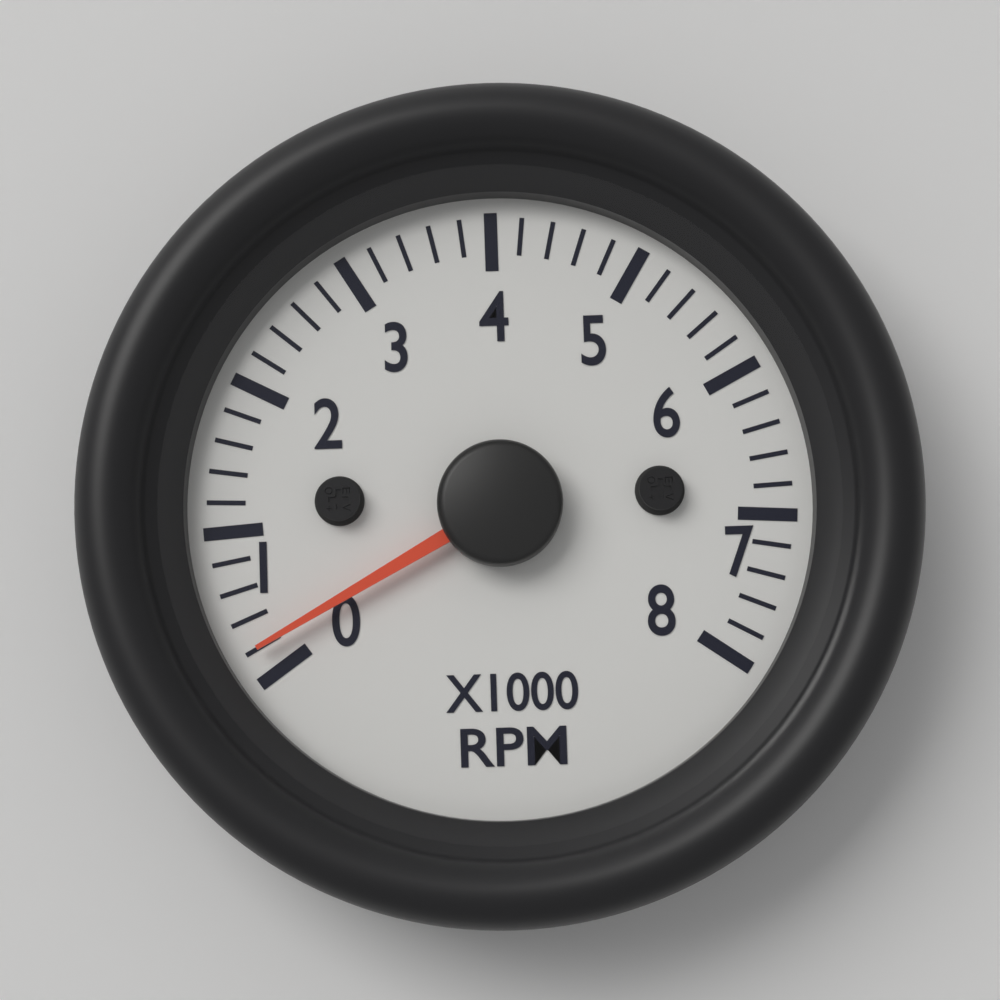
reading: 200 RPM
